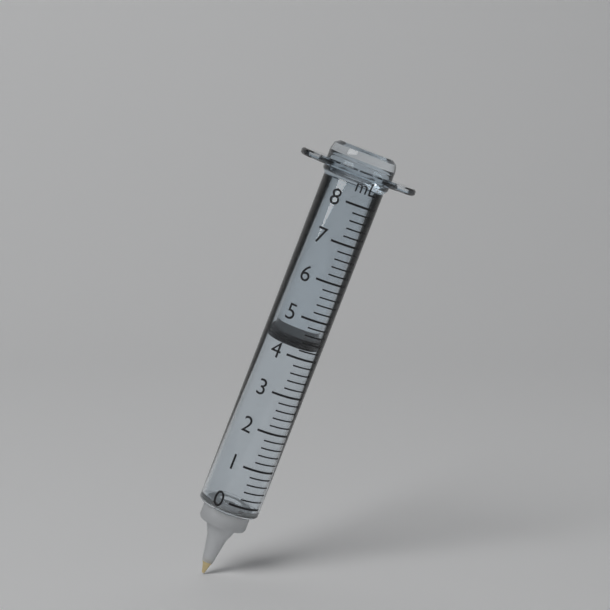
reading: 4.2 ml
